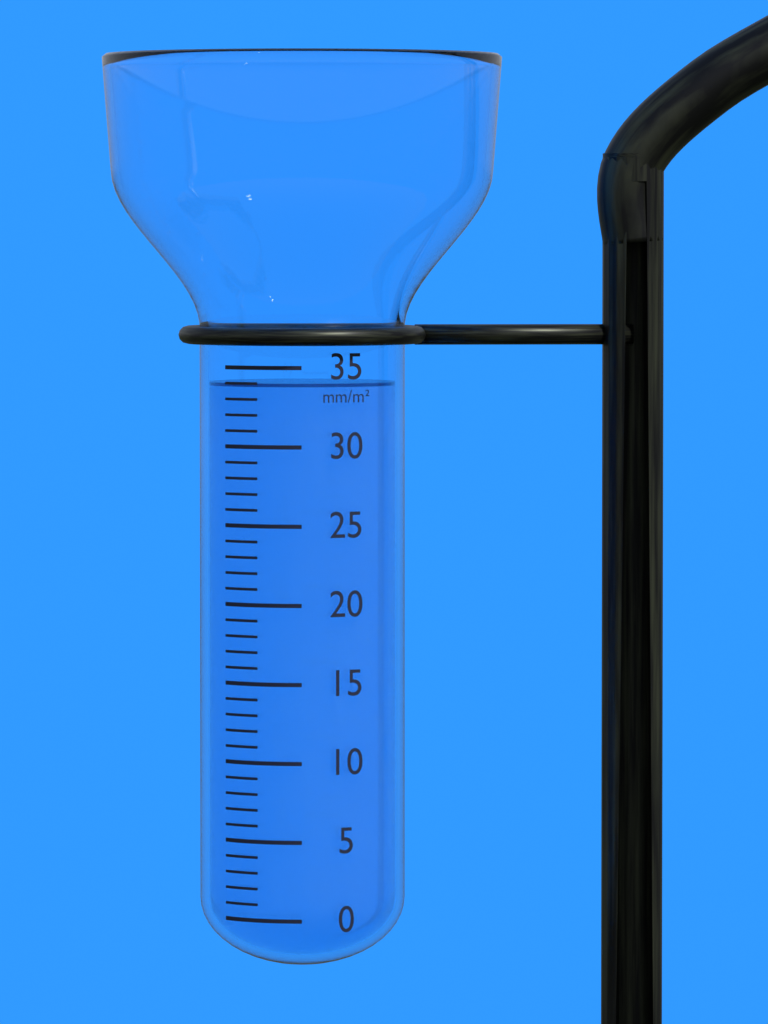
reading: 34 mm/m²
